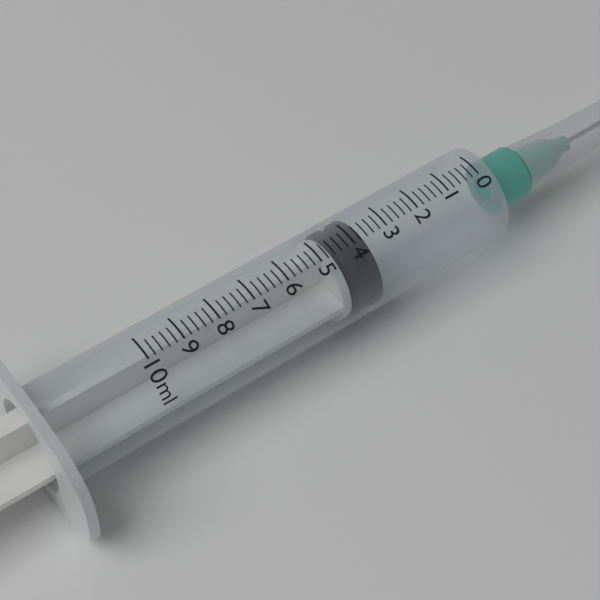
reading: 3.6 ml
